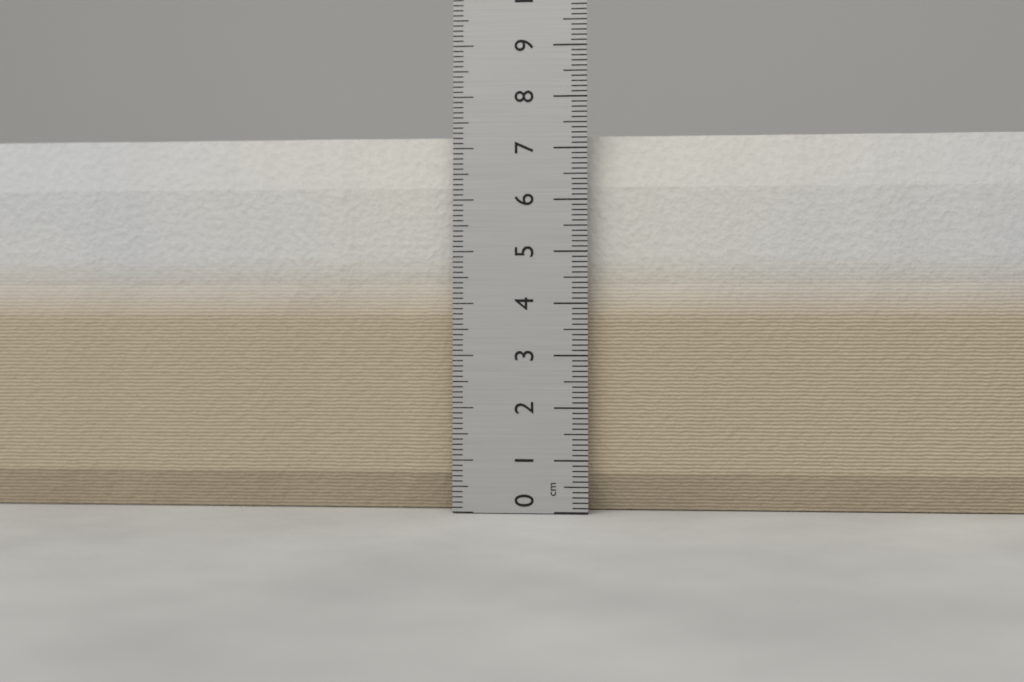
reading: 7.3 cm
